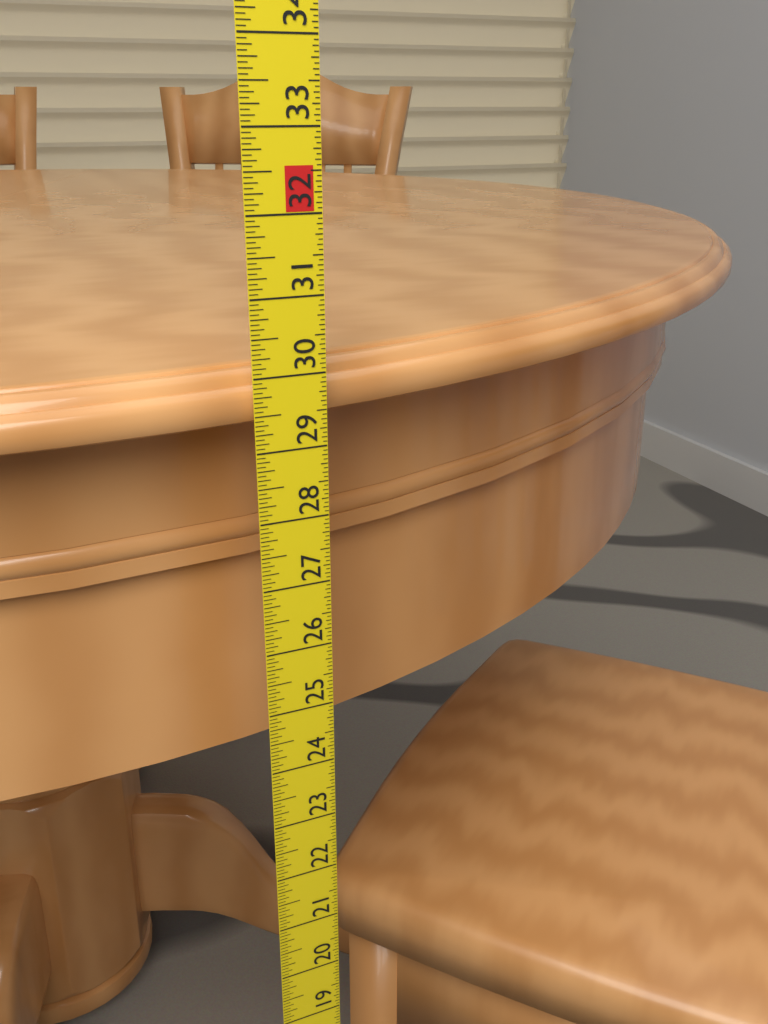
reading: 30.0625 in
